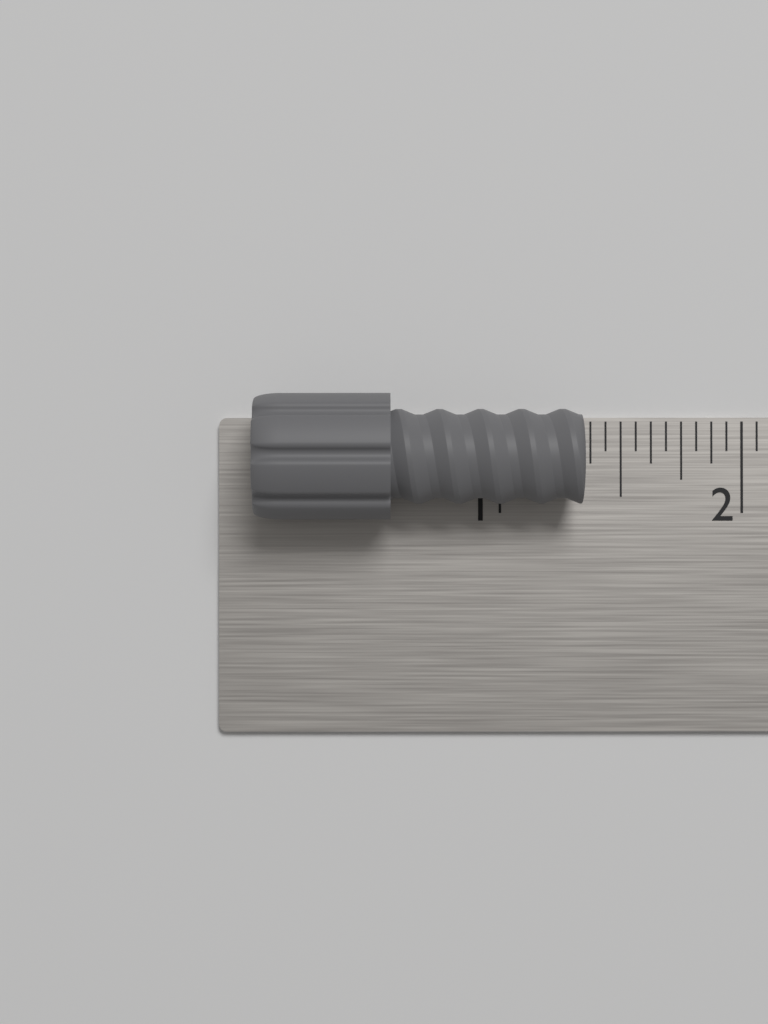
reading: 1.3125 in
